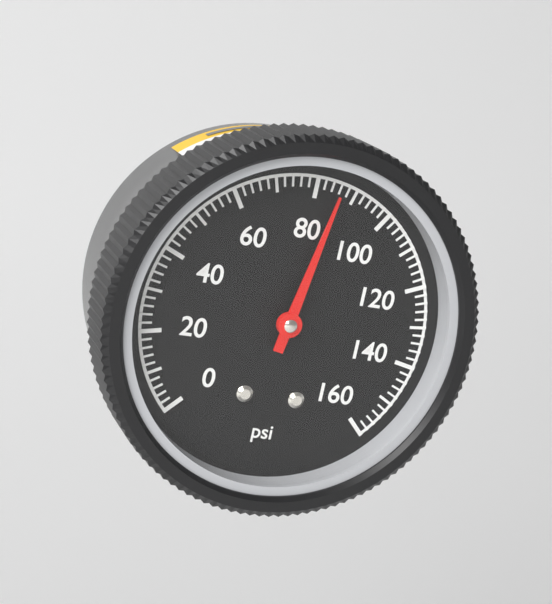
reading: 86 psi
